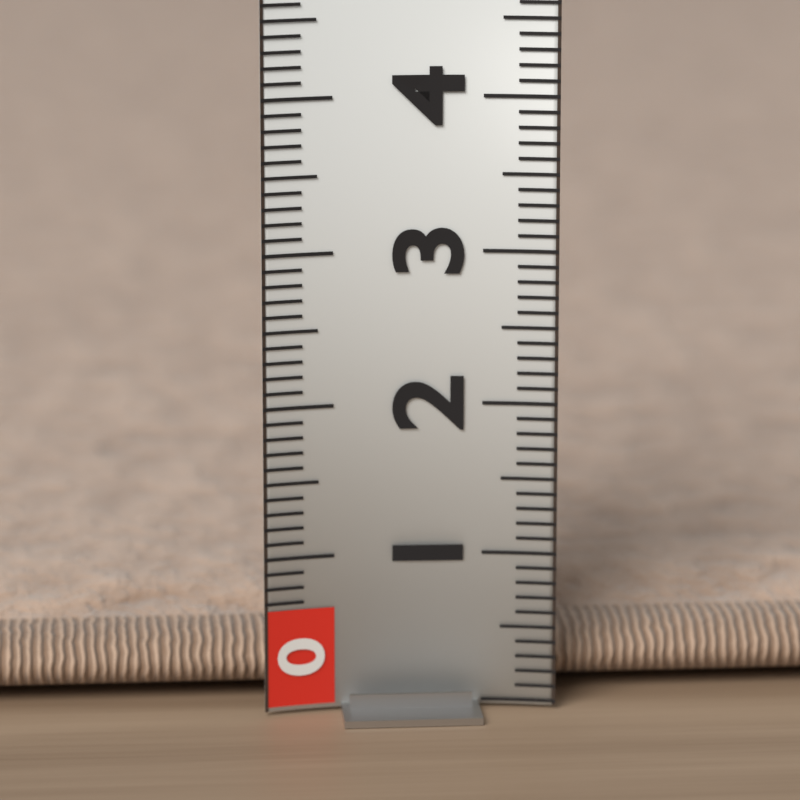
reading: 0.5 (no unit)
